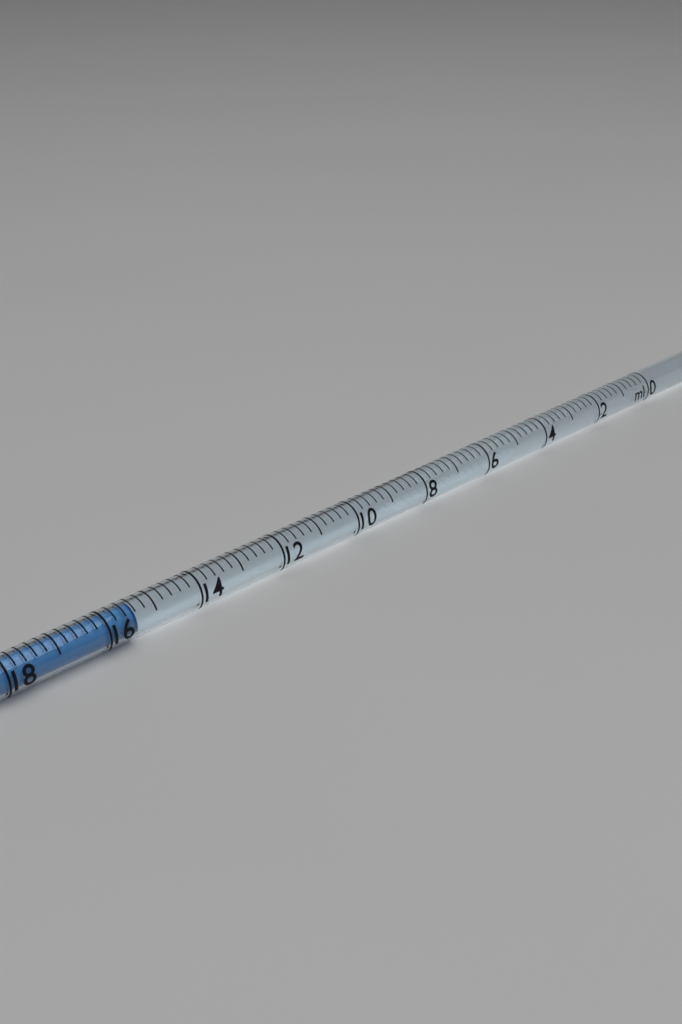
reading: 15.4 ml
